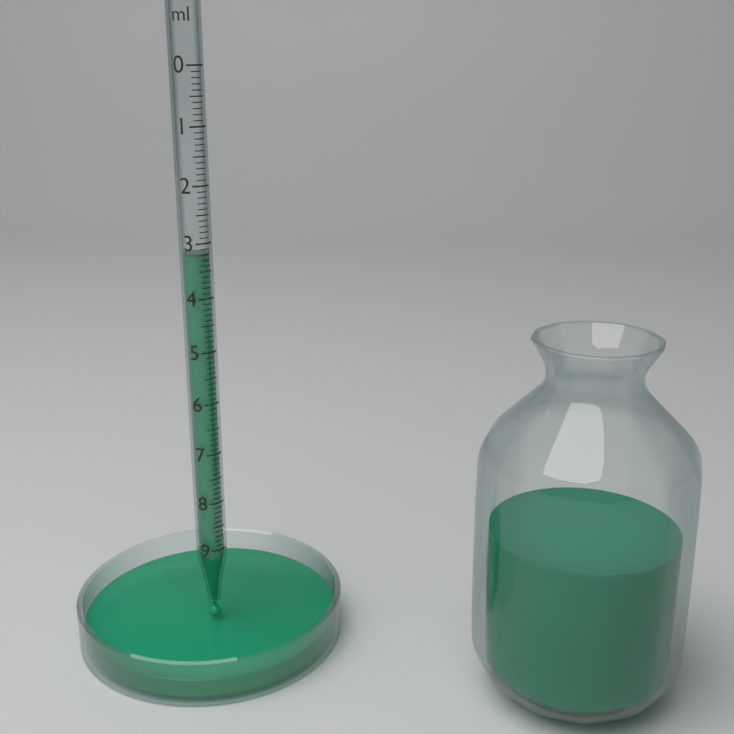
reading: 3.2 ml
